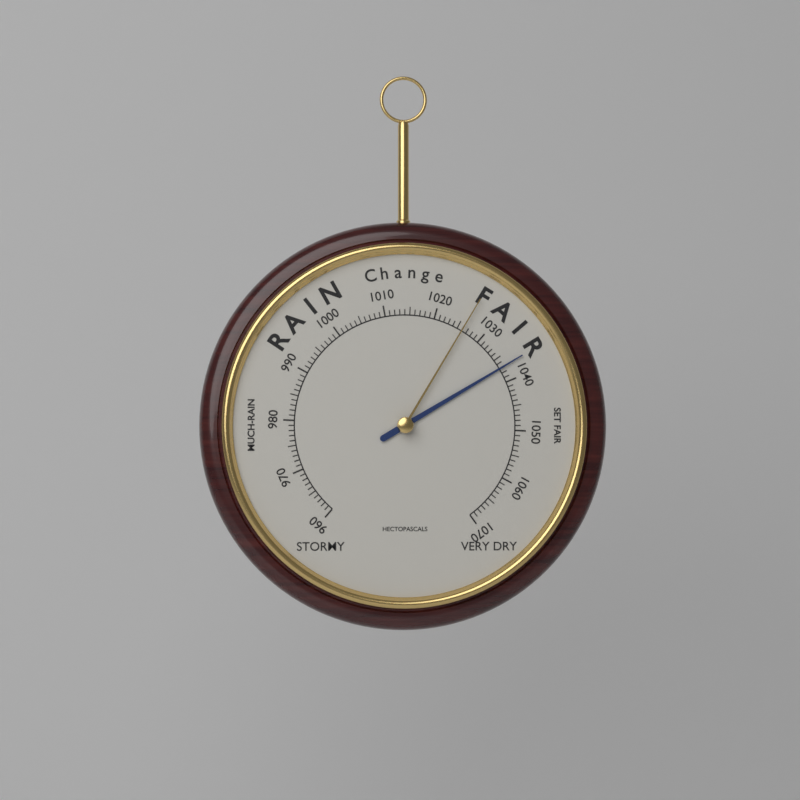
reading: 1037 hPa
